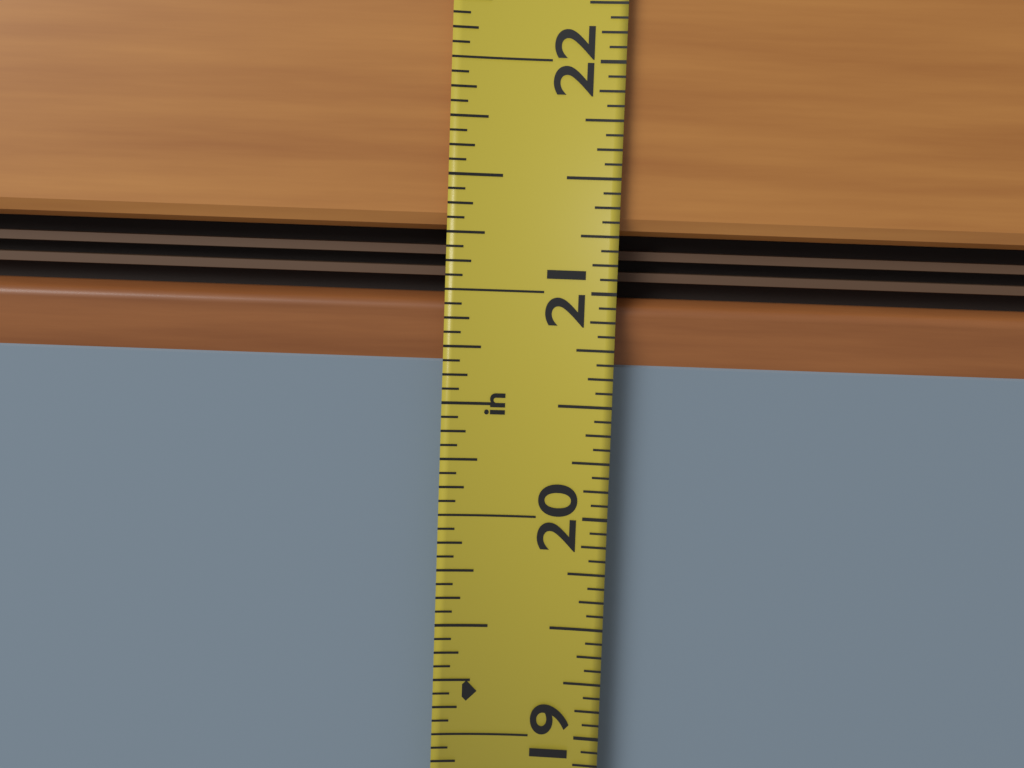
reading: 20.6875 in
